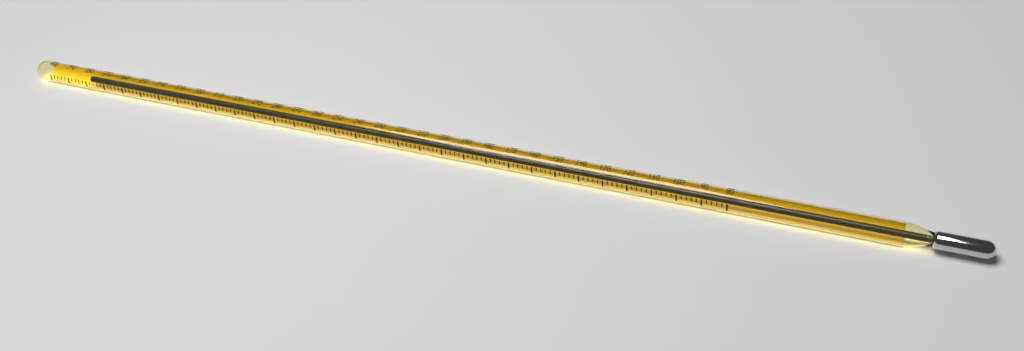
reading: 380 (no unit)
